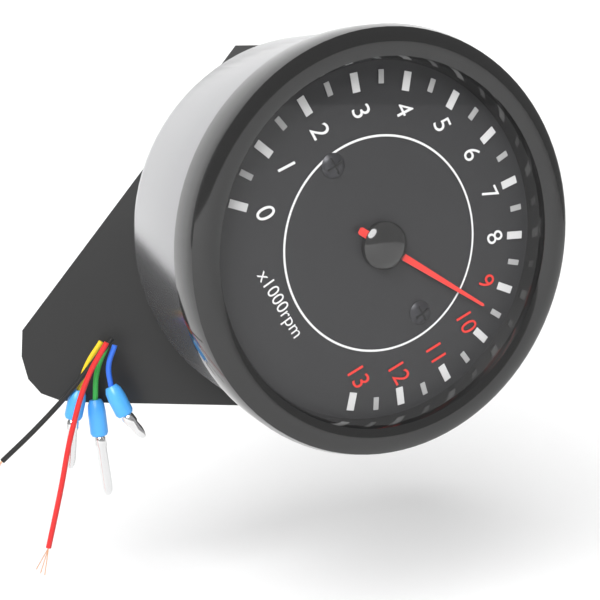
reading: 9.5 x1000rpm
